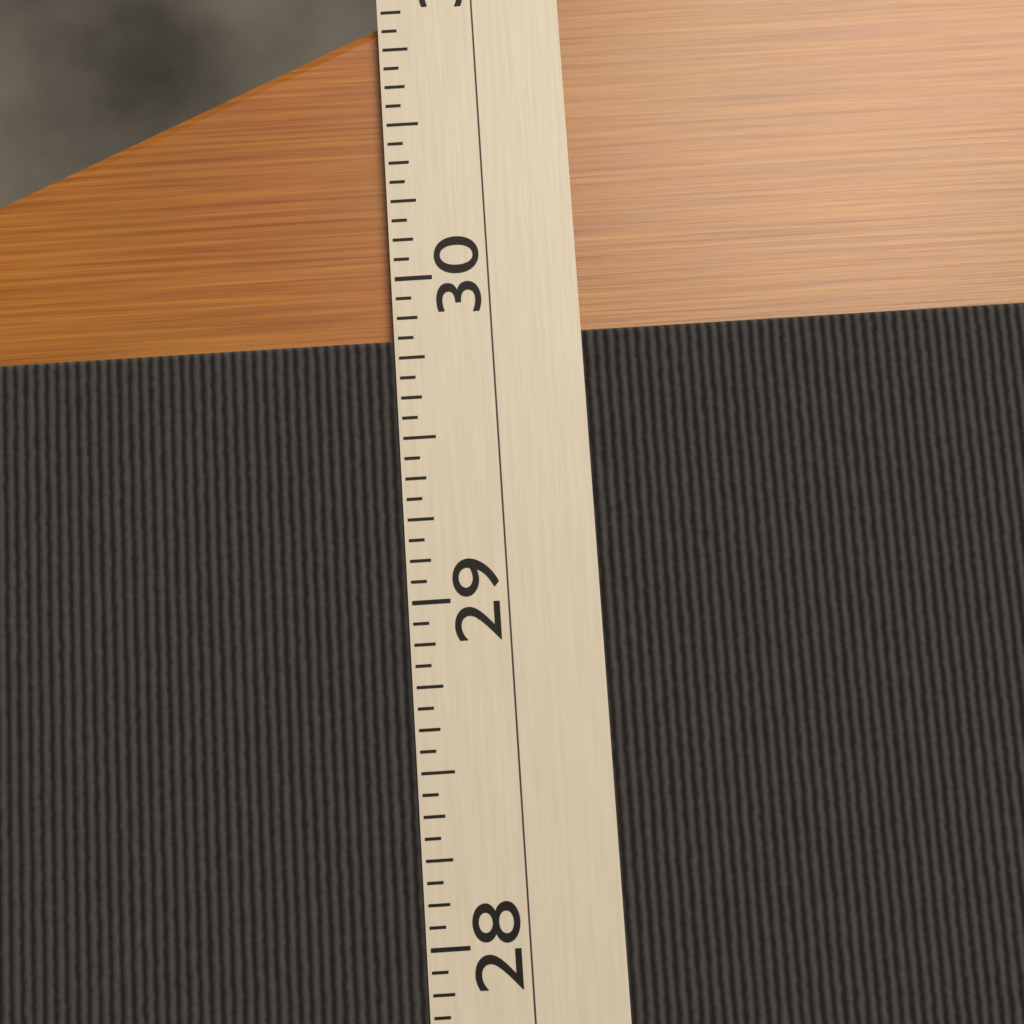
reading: 29.8125 (no unit)
